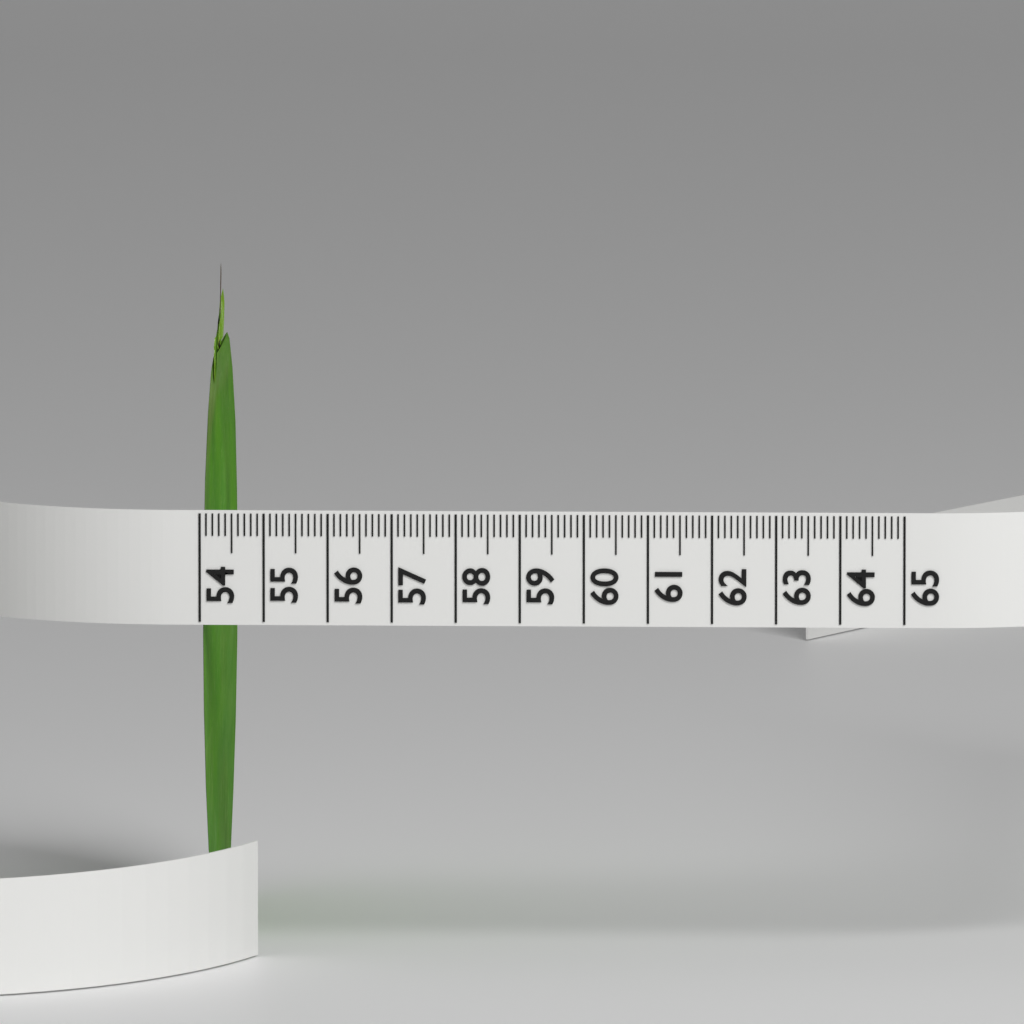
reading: 54.1 (no unit)
